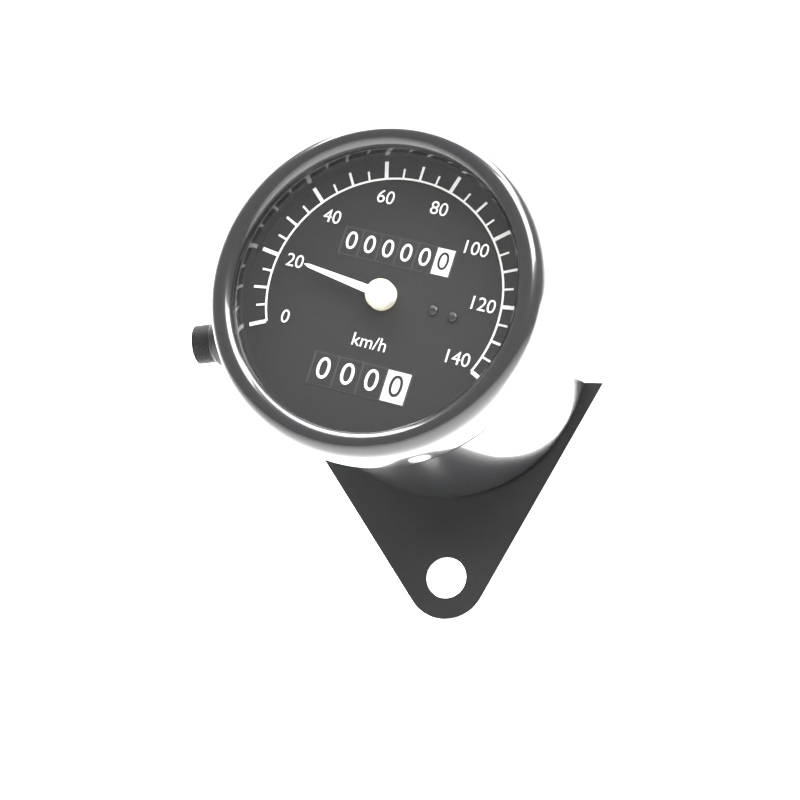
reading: 20 km/h
